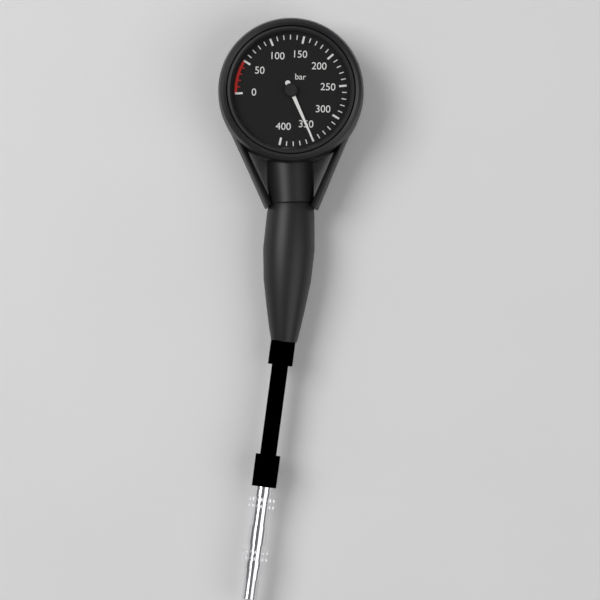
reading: 350 bar
